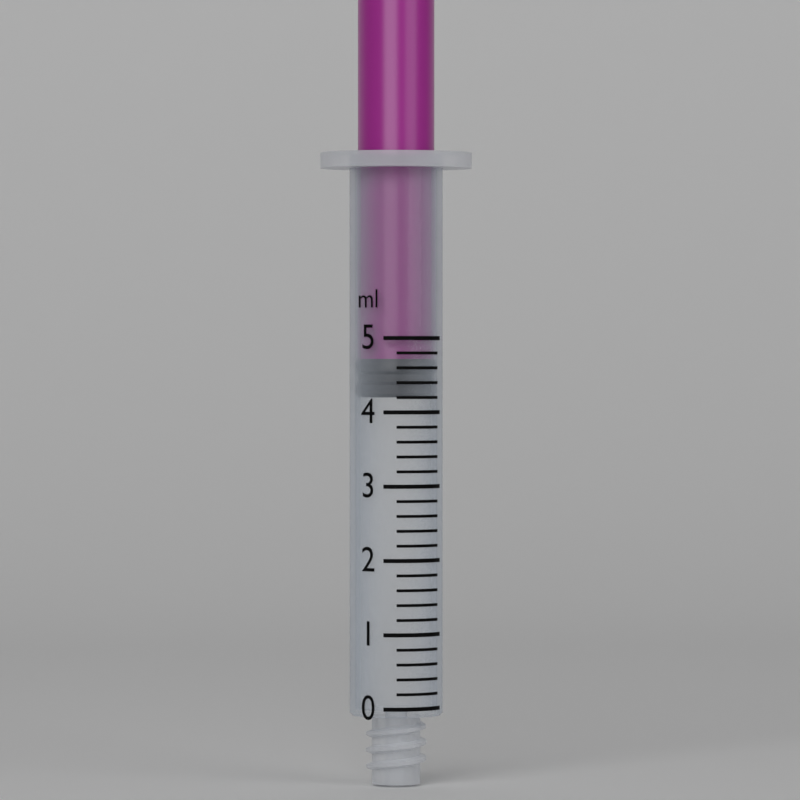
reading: 4.2 ml
